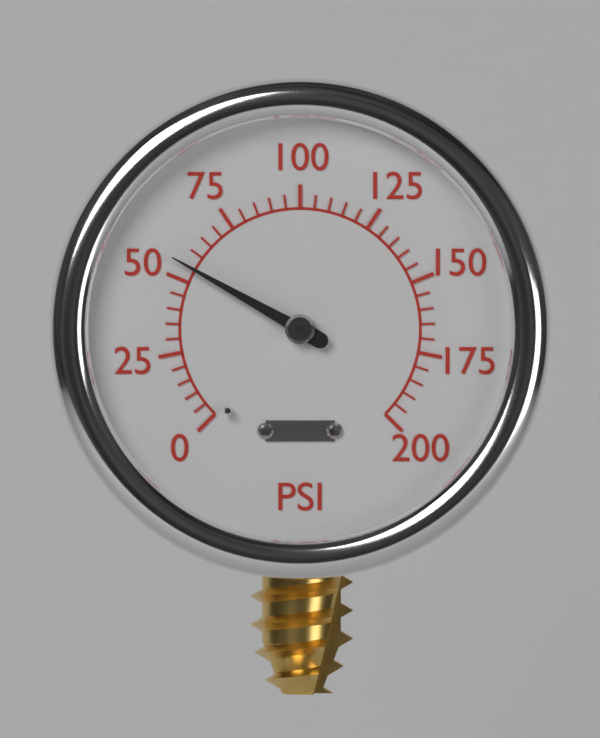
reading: 55 psi
